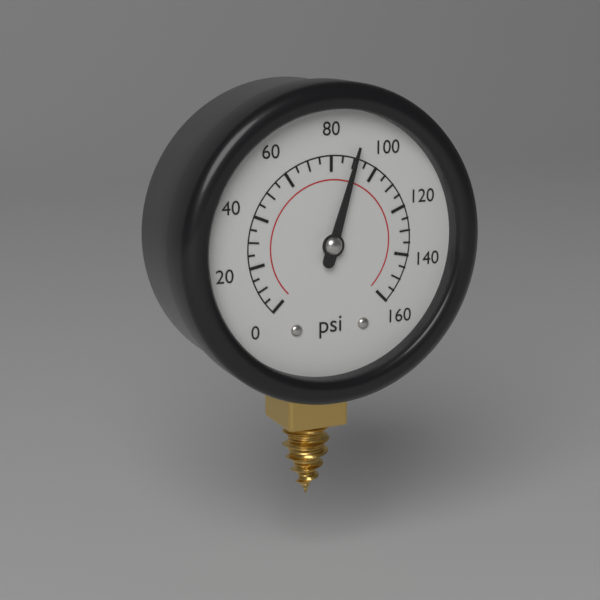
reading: 90 psi
